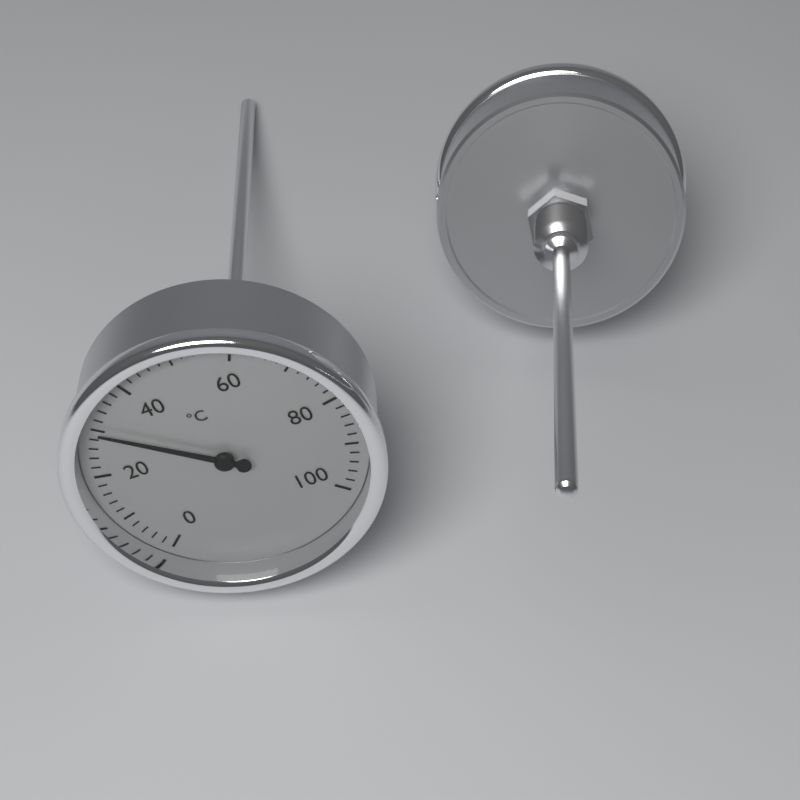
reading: 30 °C
